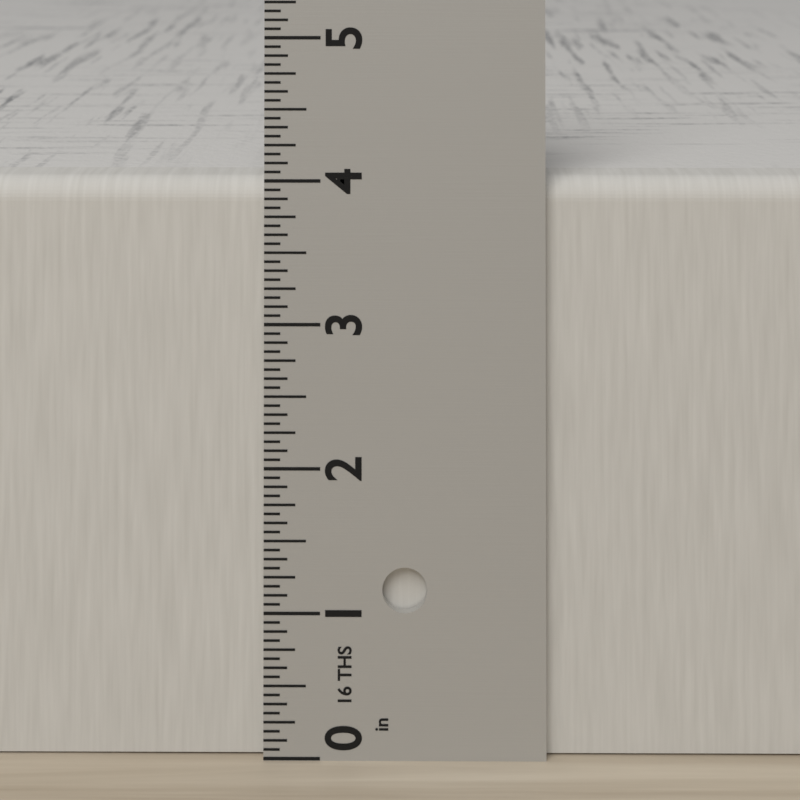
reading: 4.0000 in
